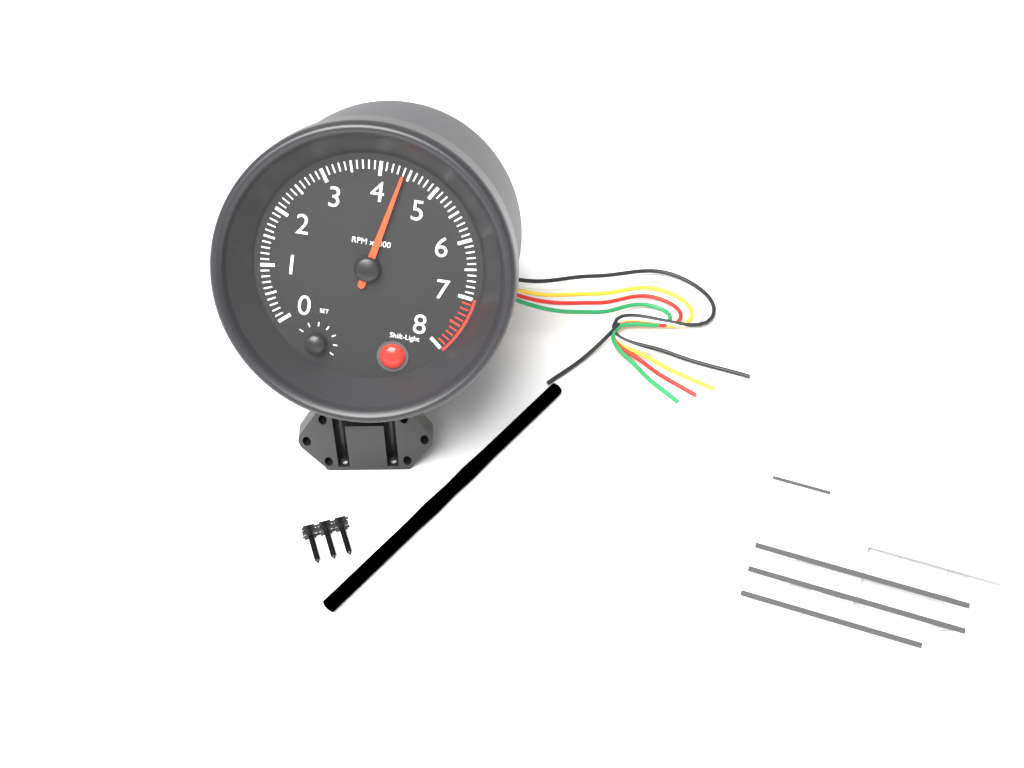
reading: 4400 RPM
